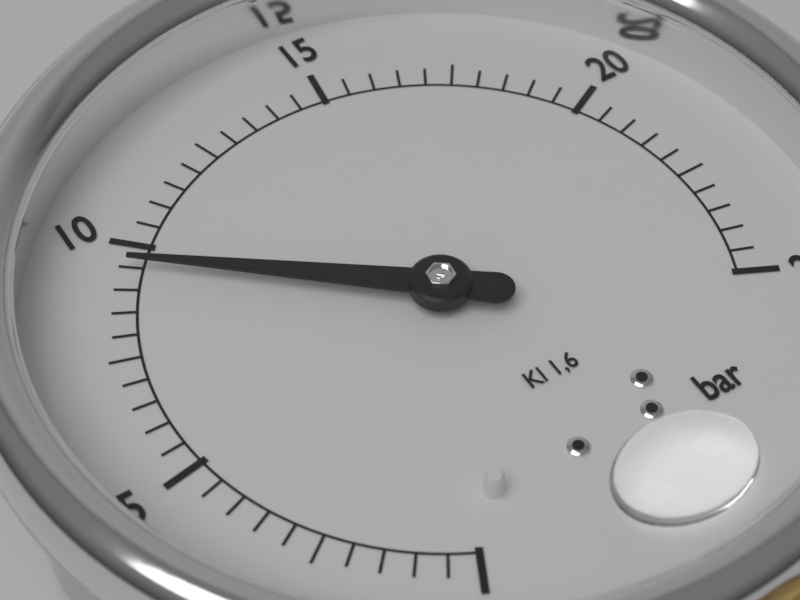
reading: 9.5 bar
